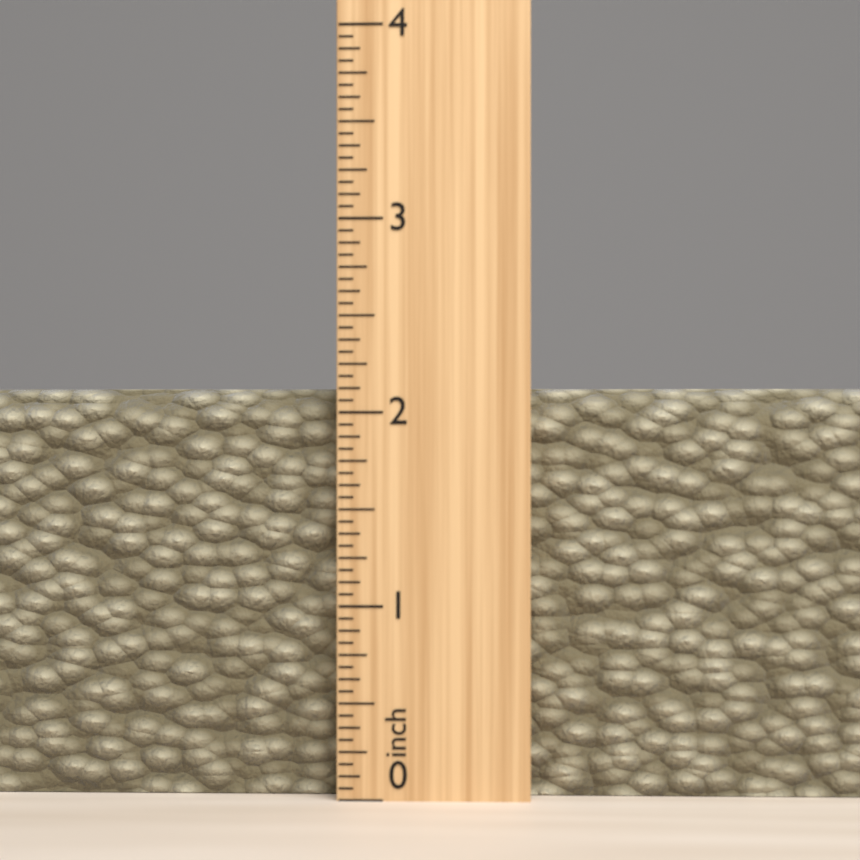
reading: 2.1250 inch
